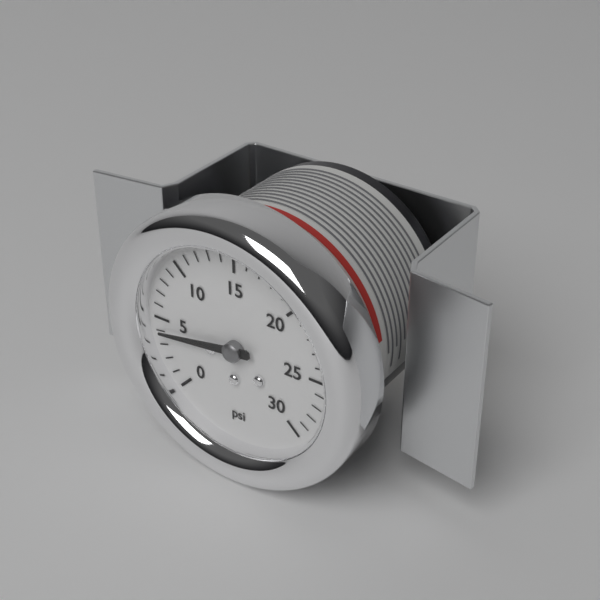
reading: 4 psi
